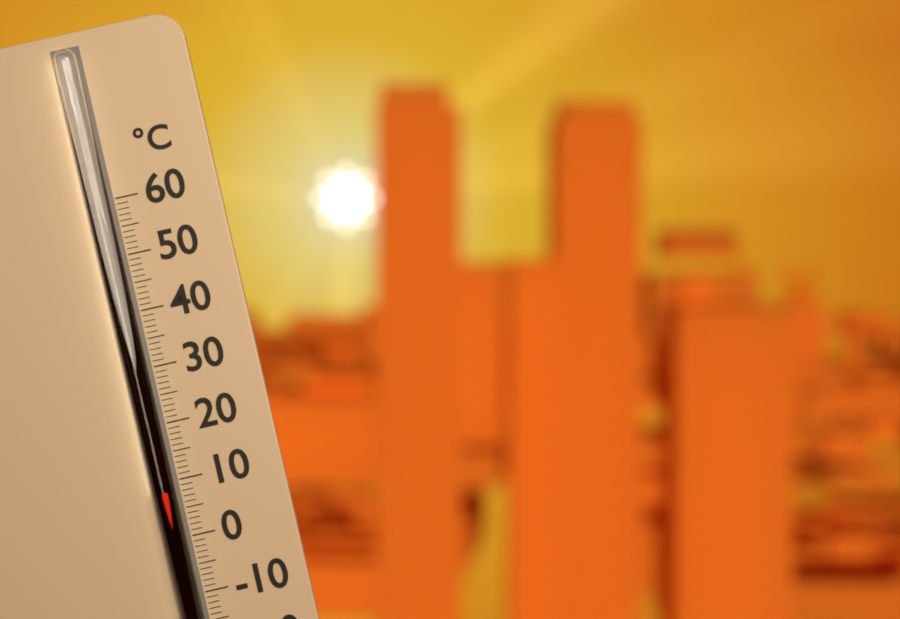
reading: 9 °C
